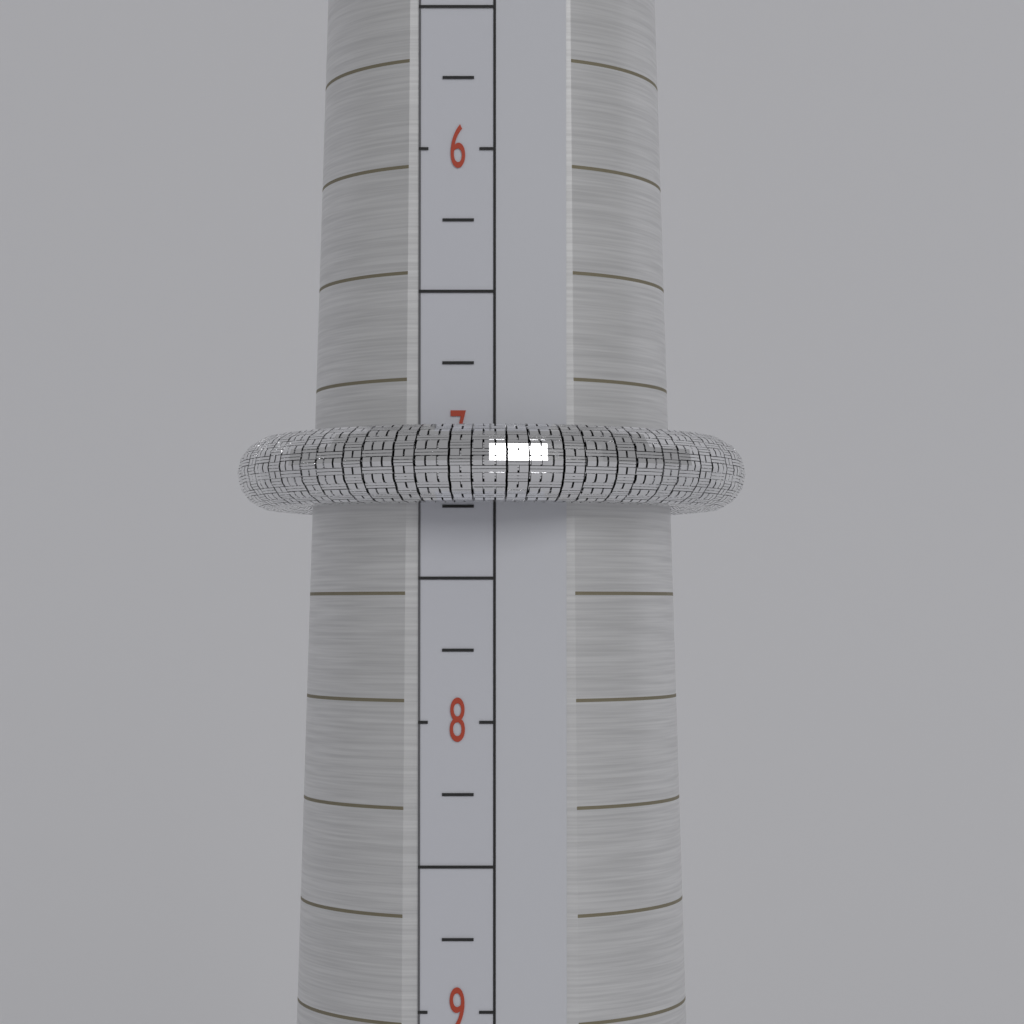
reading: 7.25 (no unit)
